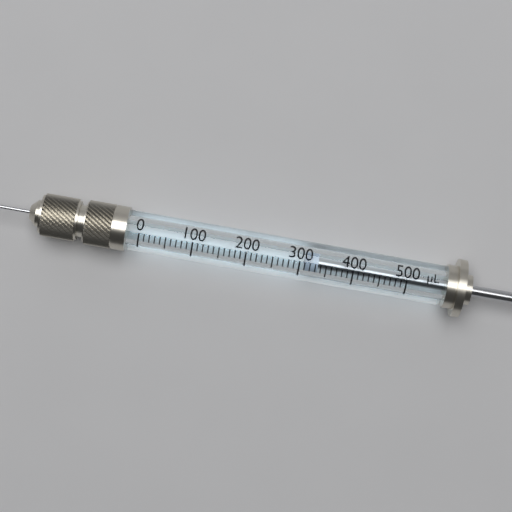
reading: 310 µL
